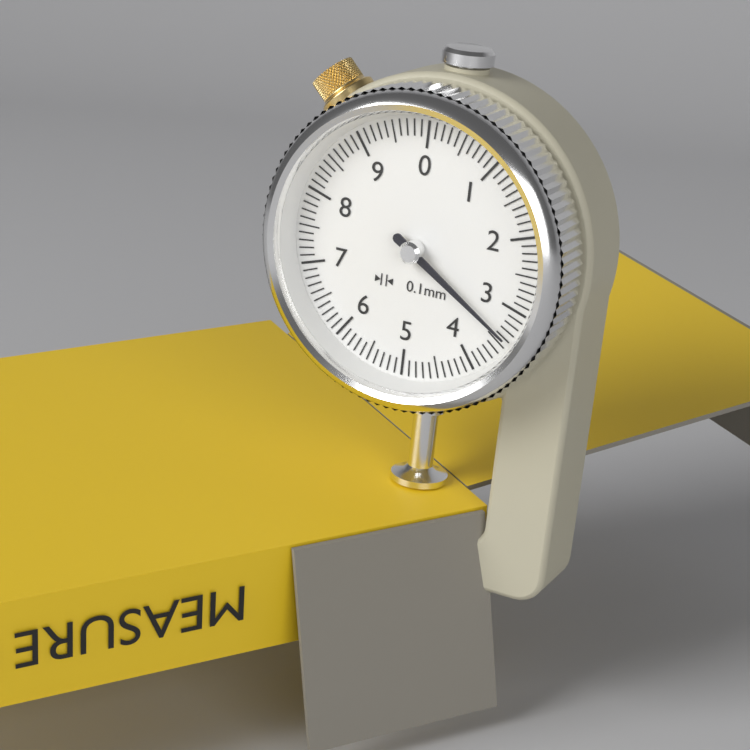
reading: 3.4 mm
